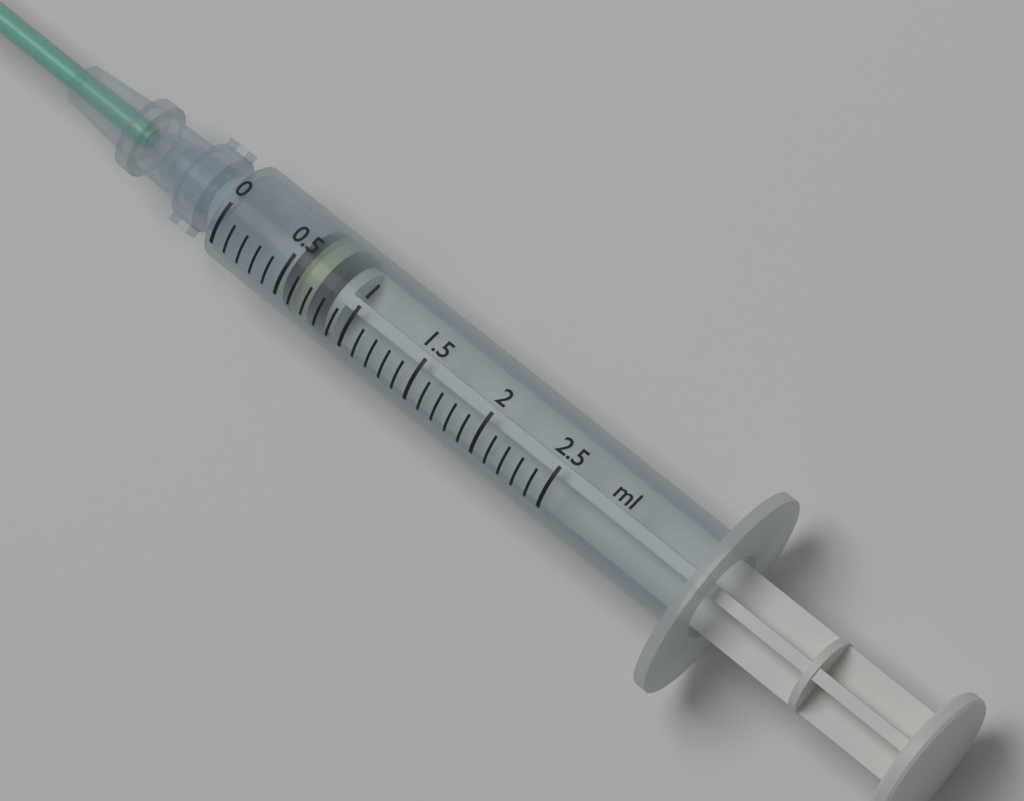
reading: 0.5 ml
